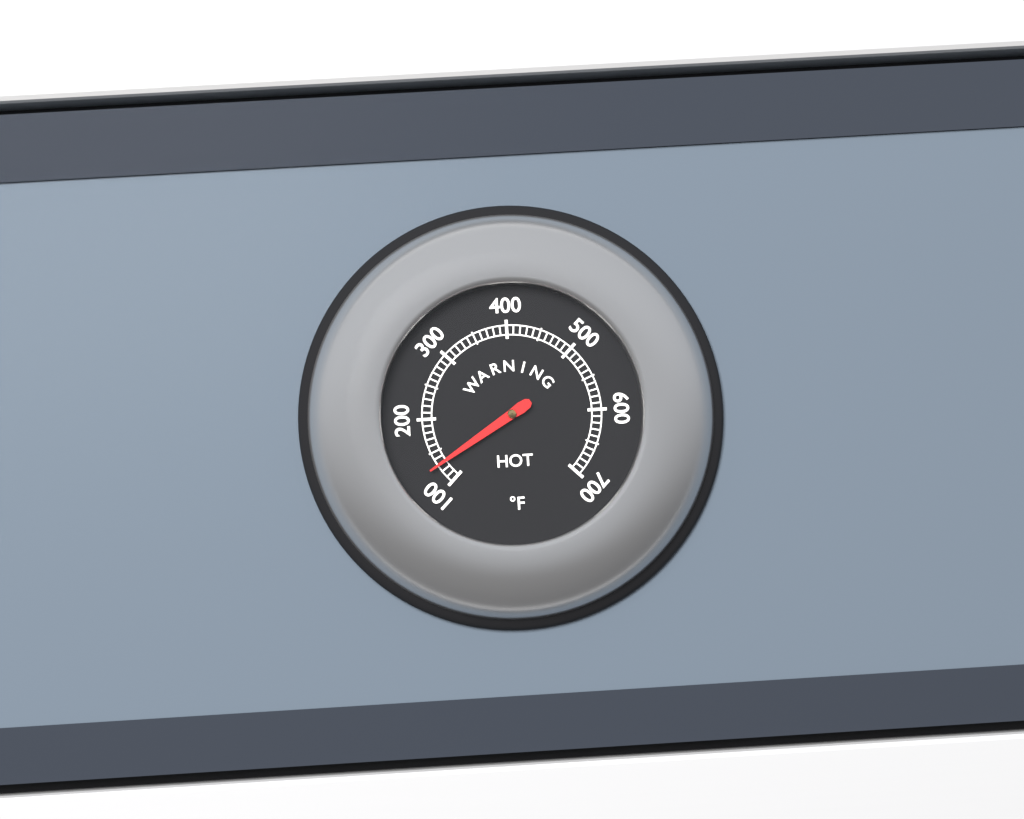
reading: 130 °F
